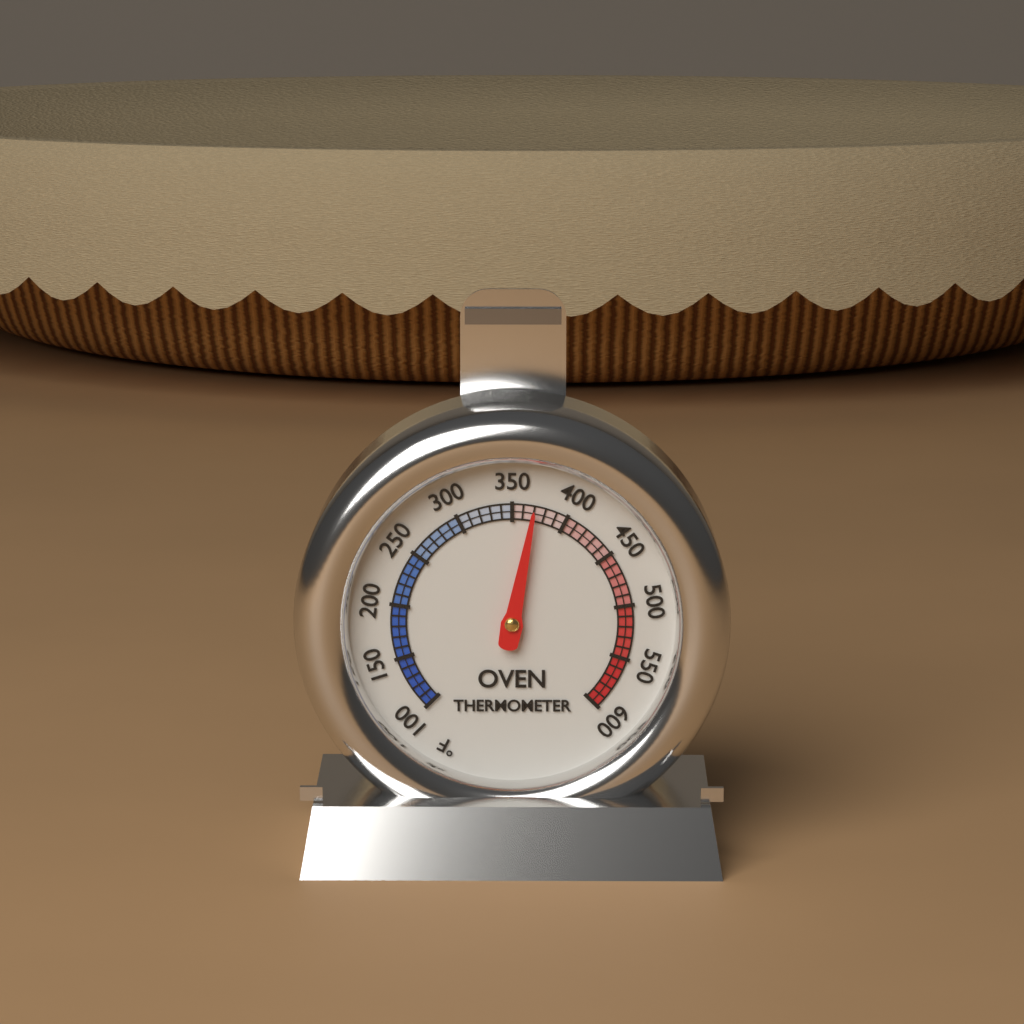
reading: 370 °F
